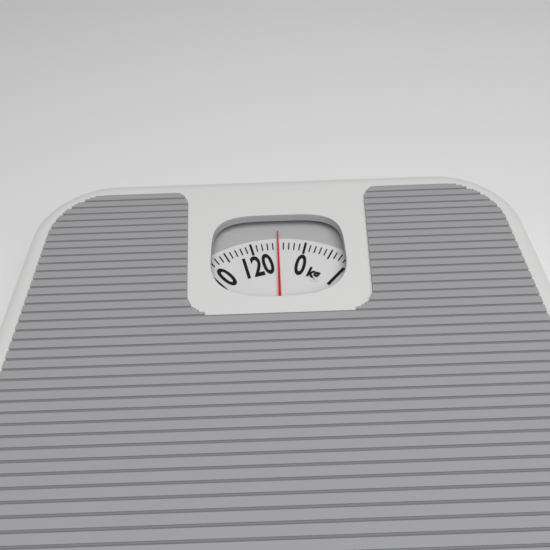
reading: 125 kg
